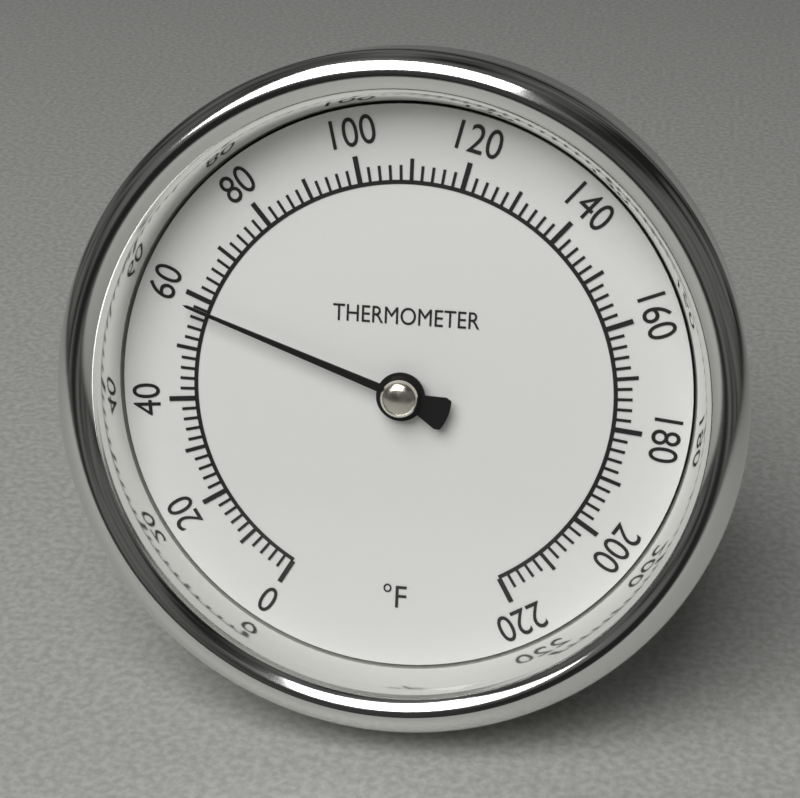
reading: 58 °F
